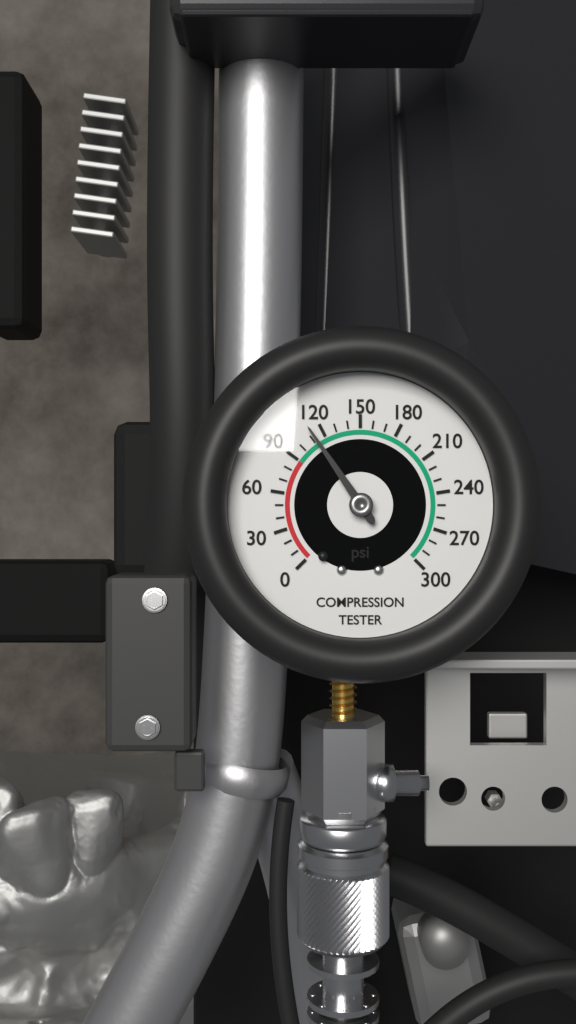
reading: 112 psi
